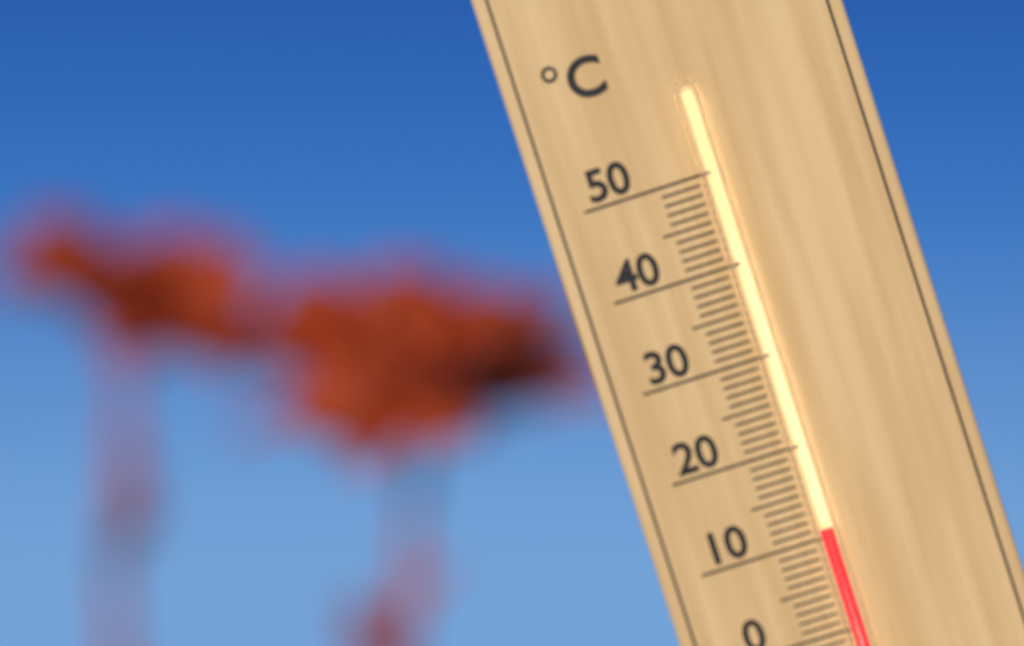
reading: 11 °C
